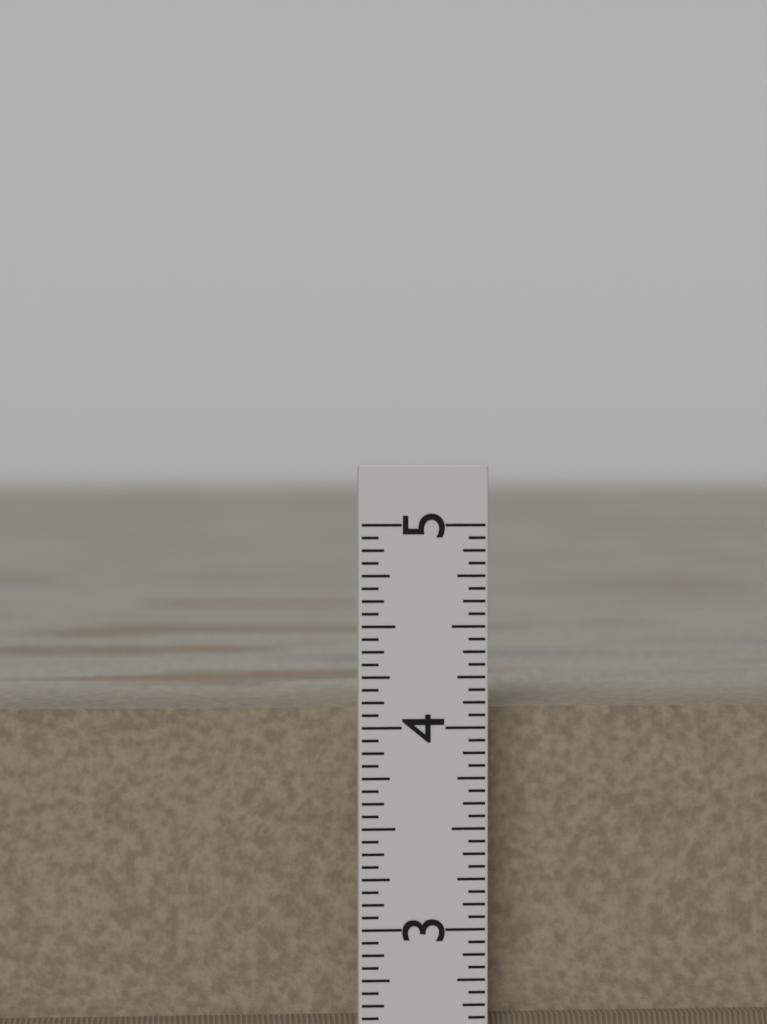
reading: 4.0625 in
